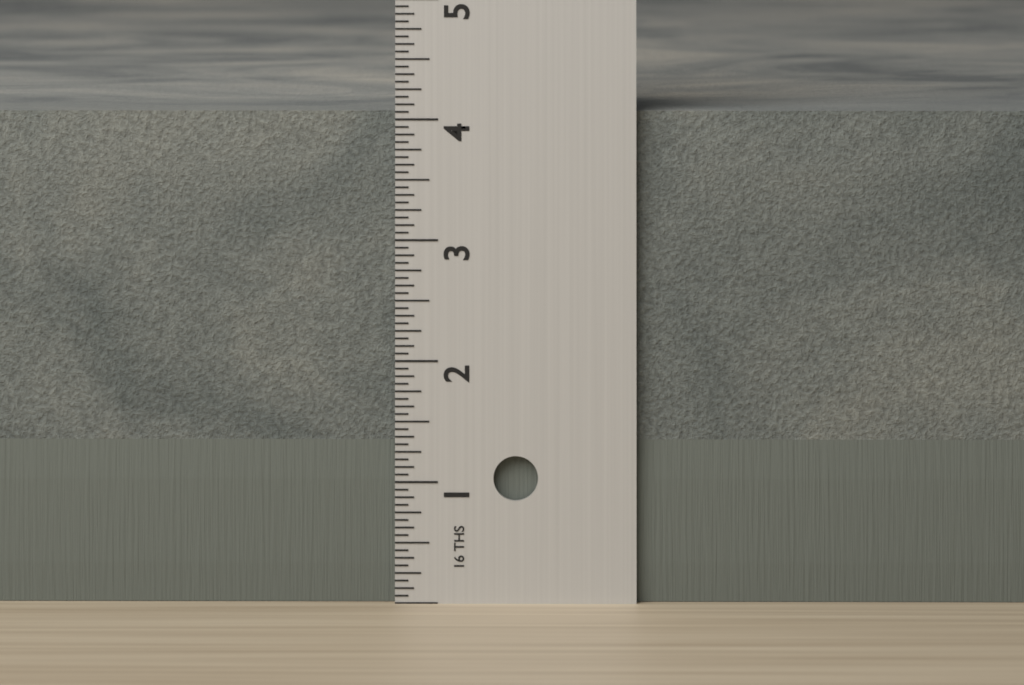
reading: 4.0625 in
